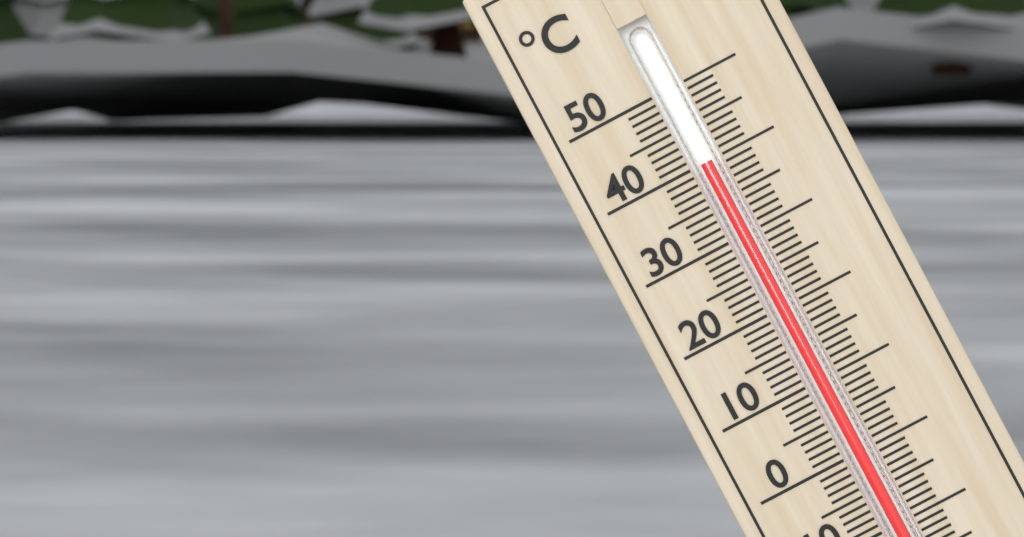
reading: 40 °C
